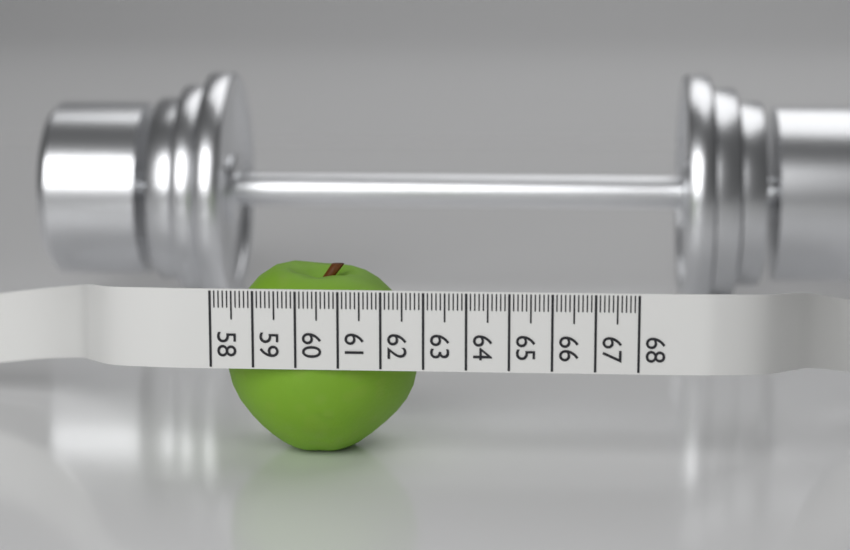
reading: 62.7 (no unit)
